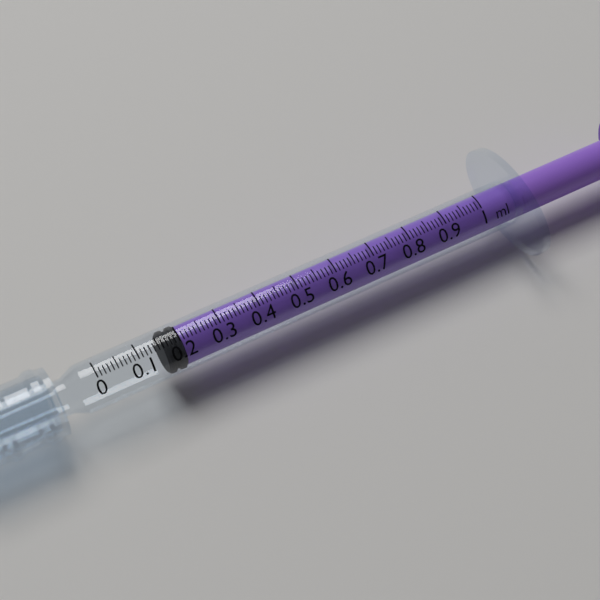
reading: 0.16 ml
